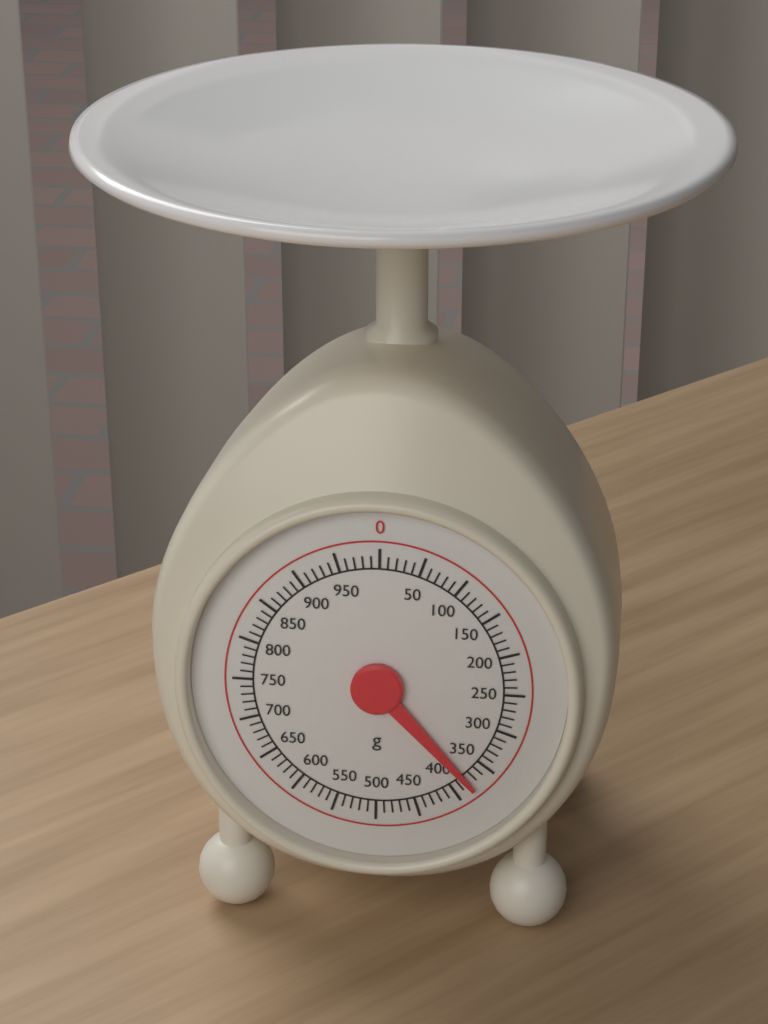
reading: 380 g
